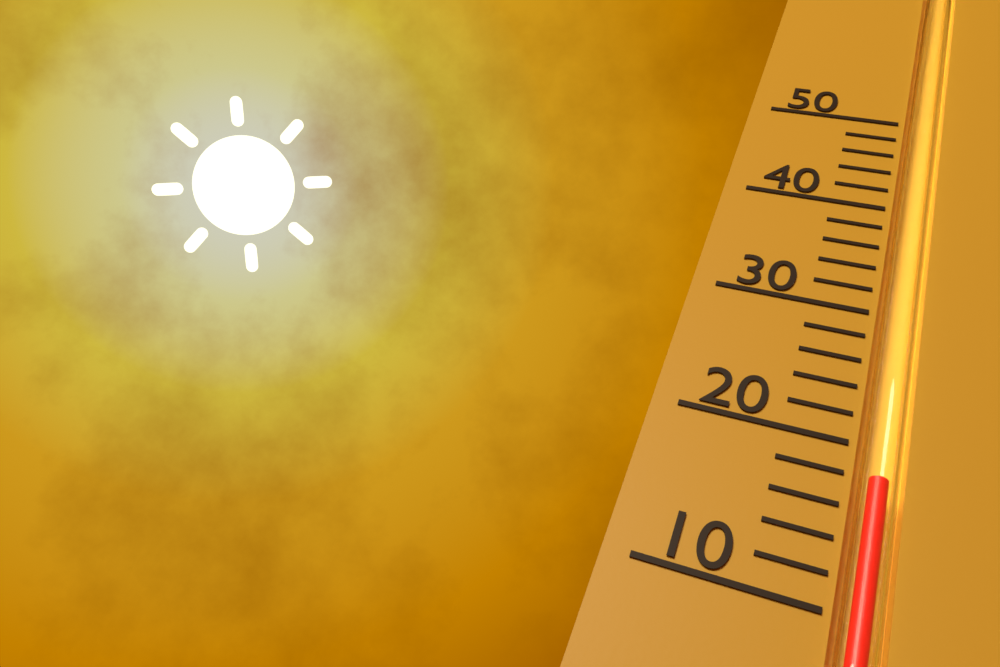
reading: 18 (no unit)
